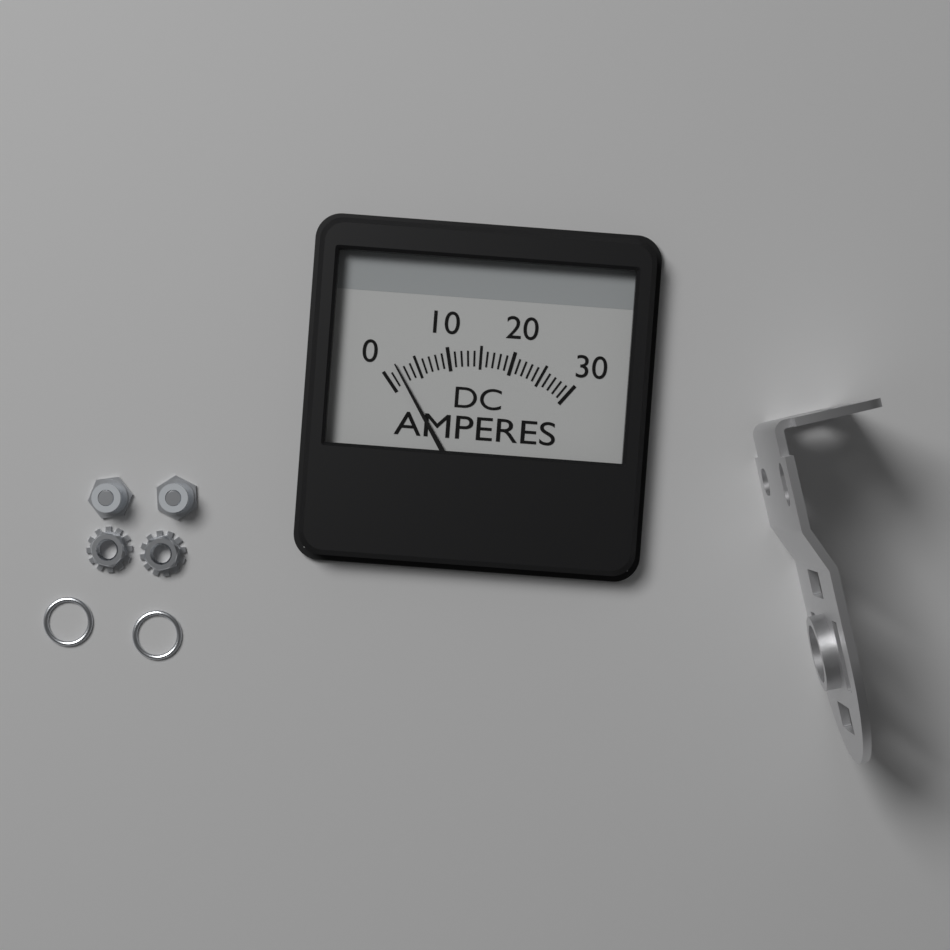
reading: 2 A
